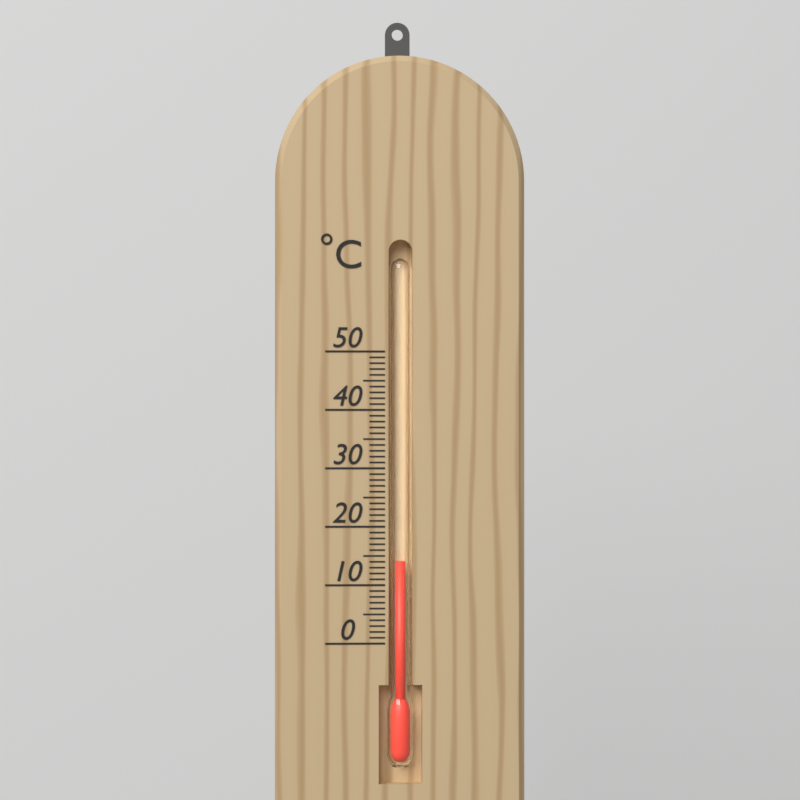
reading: 14 °C
